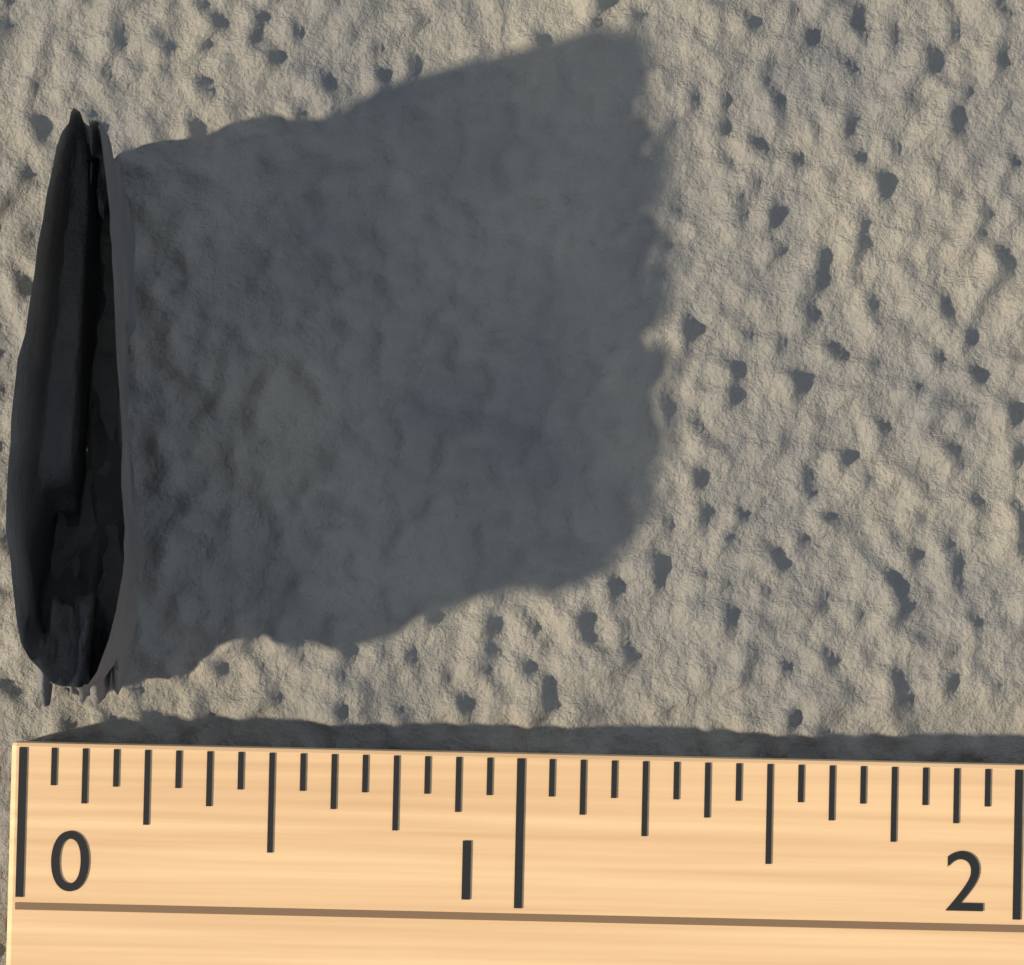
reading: 0.2500 (no unit)
